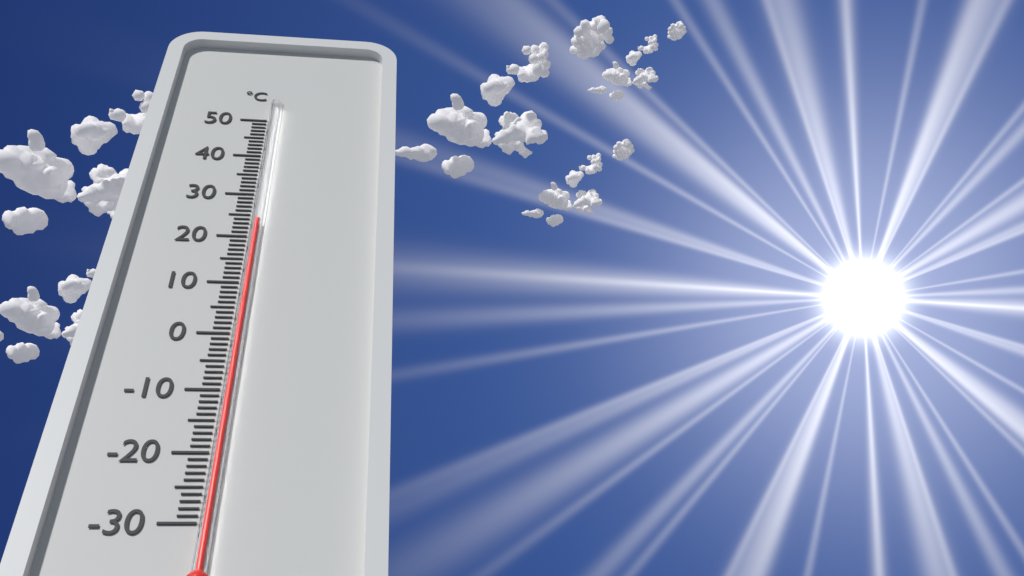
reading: 23 °C
